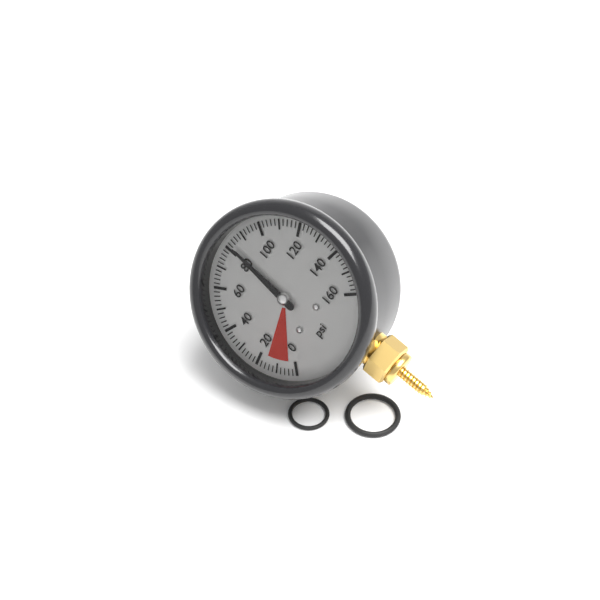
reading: 82 psi
